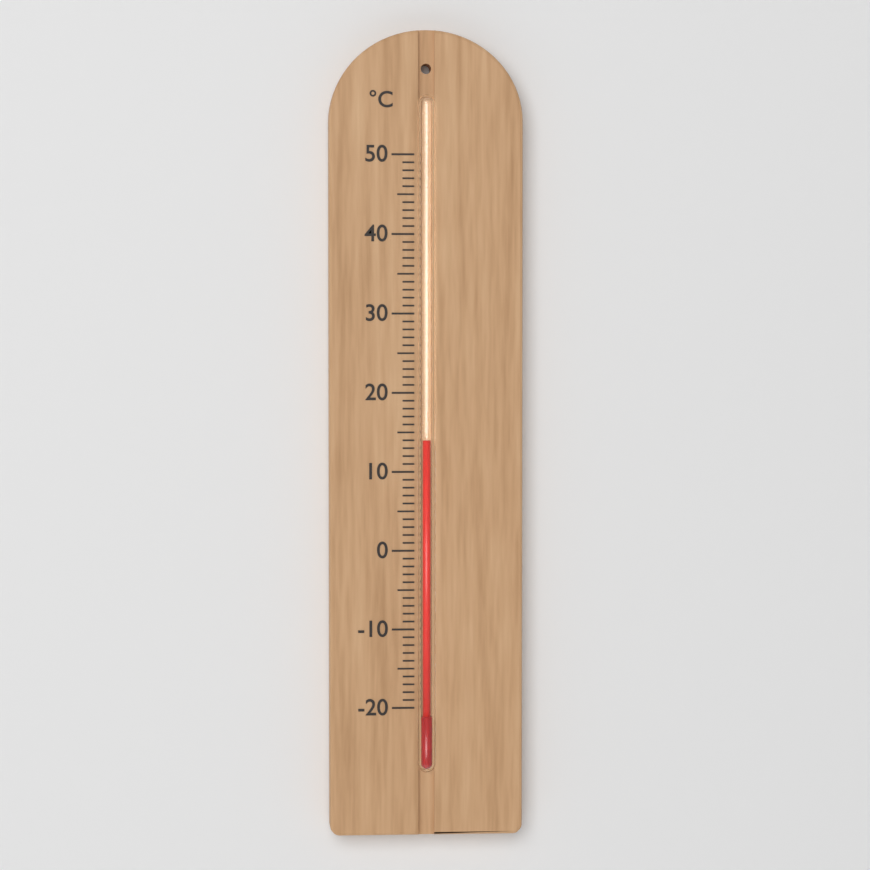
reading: 14 °C
